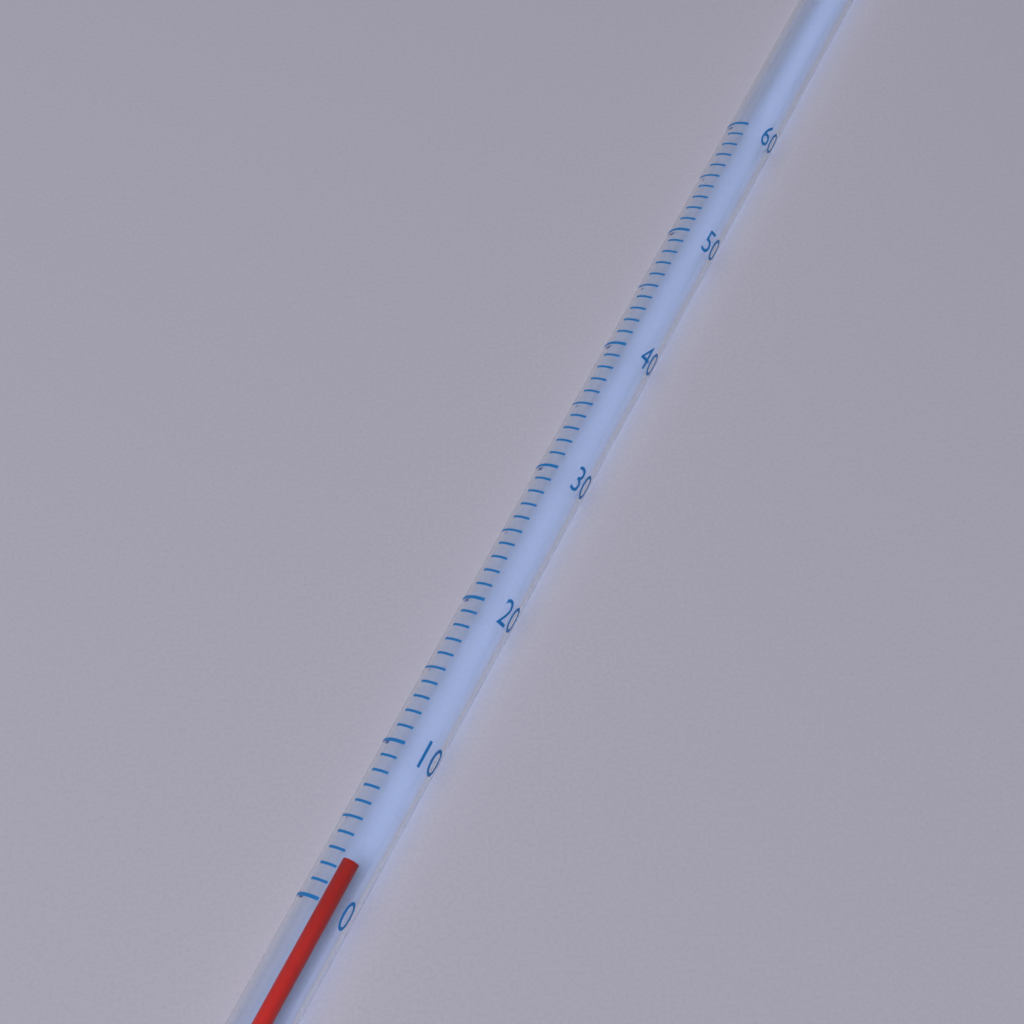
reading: 3 (no unit)
